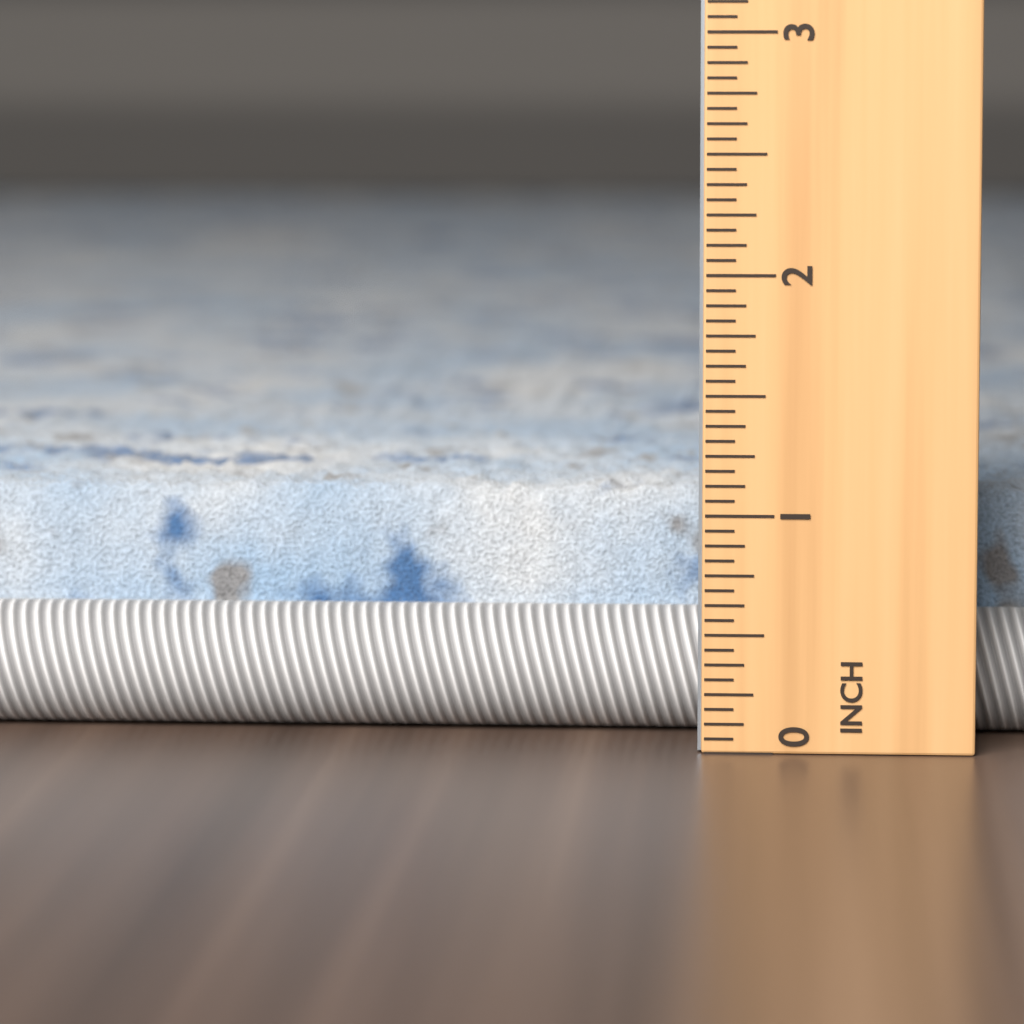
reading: 1.0625 in
